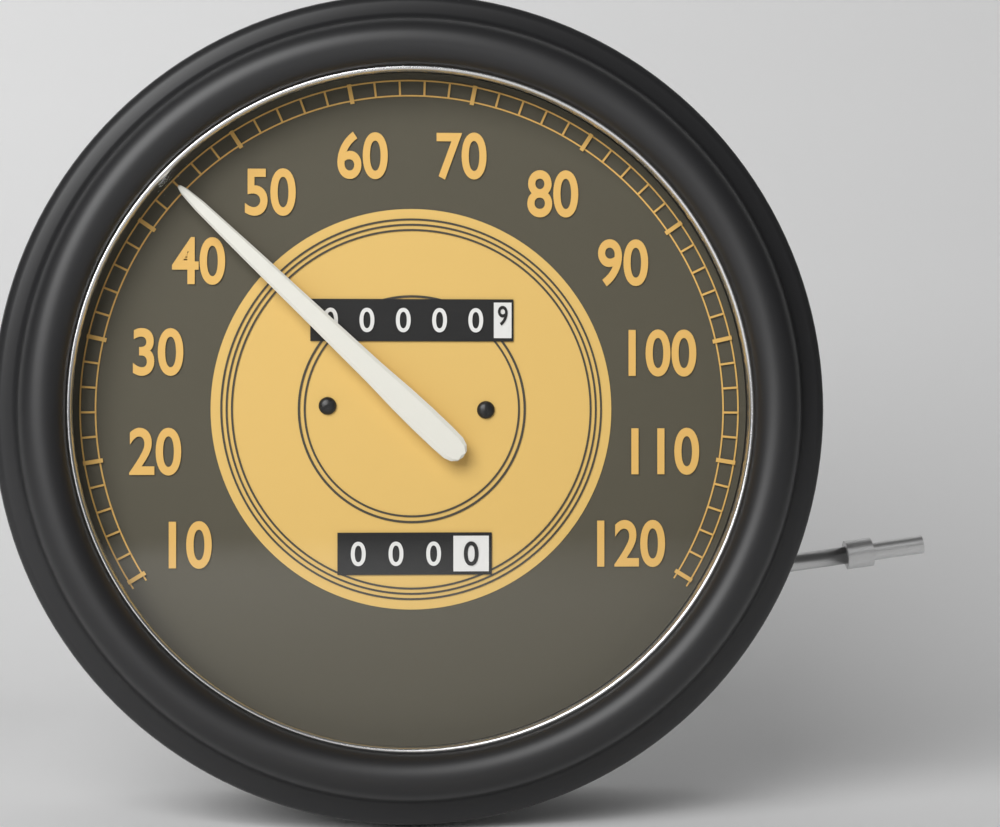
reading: 44 (no unit)
